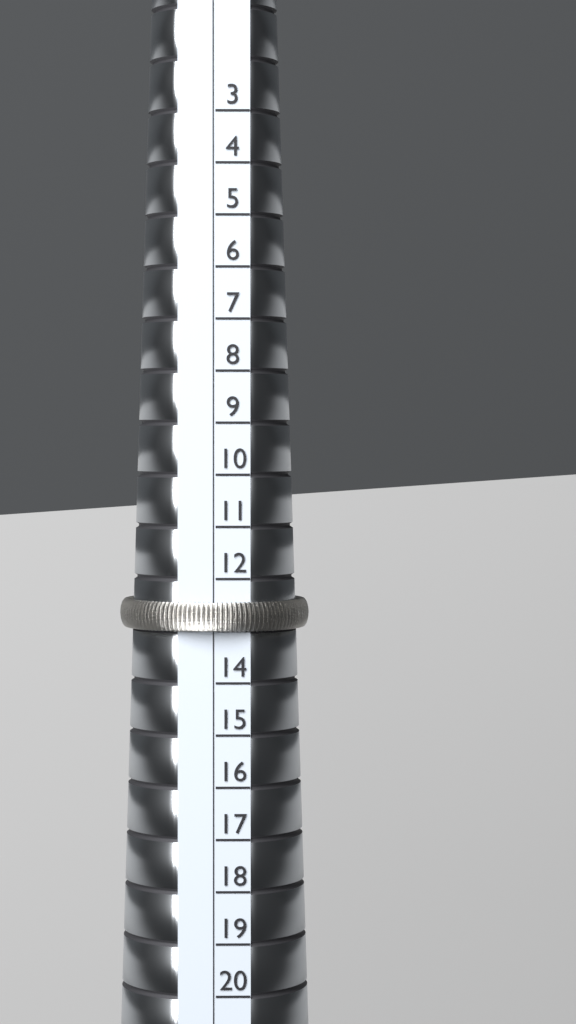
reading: 13 (no unit)
